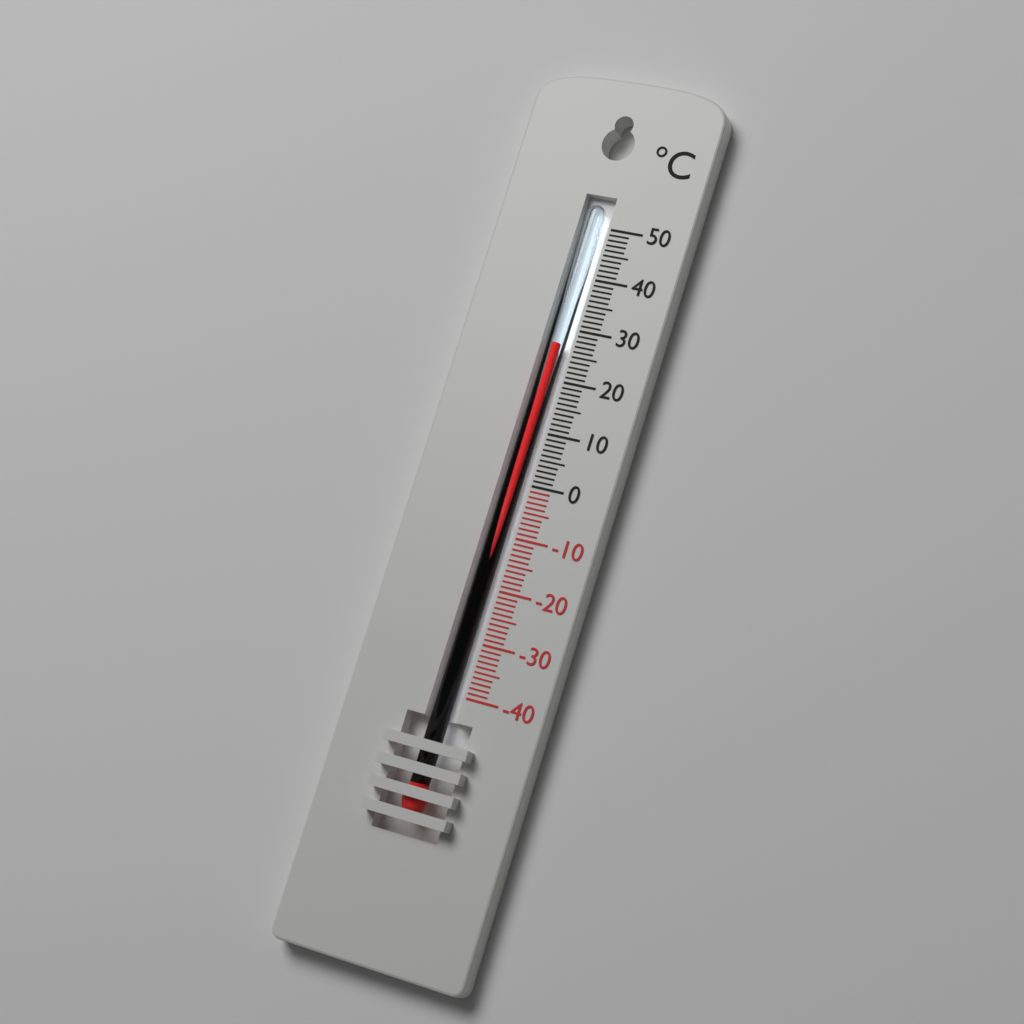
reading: 27 °C
